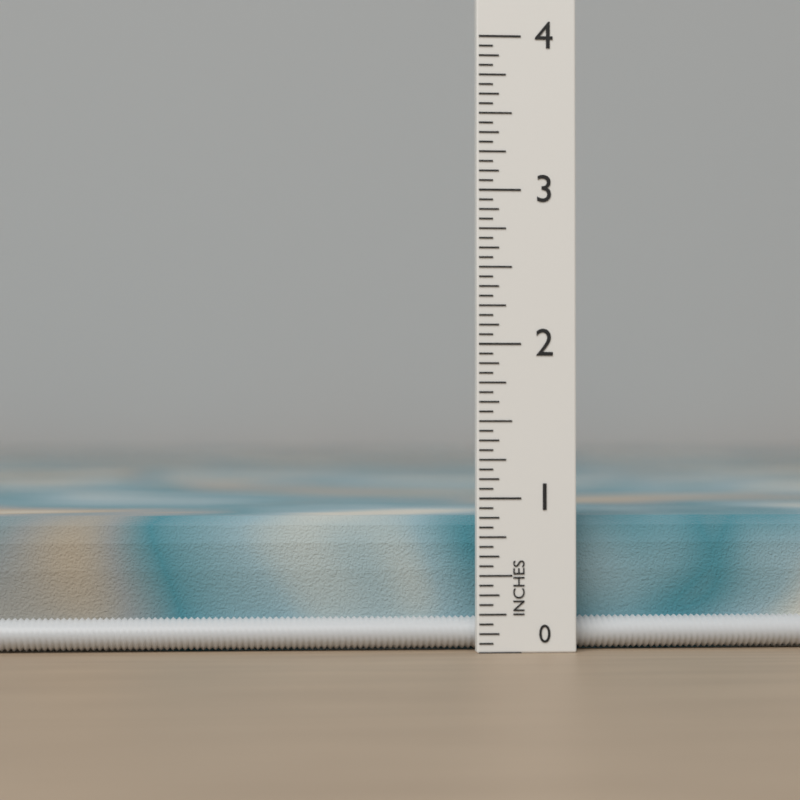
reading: 0.8750 in
